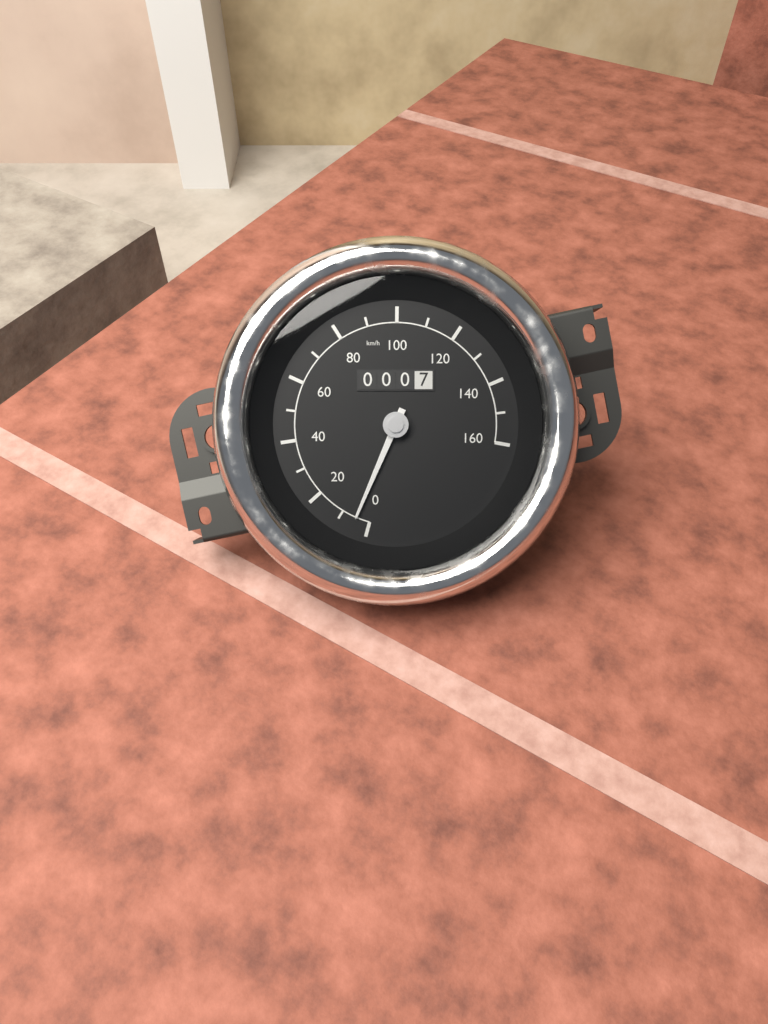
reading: 5 km/h
